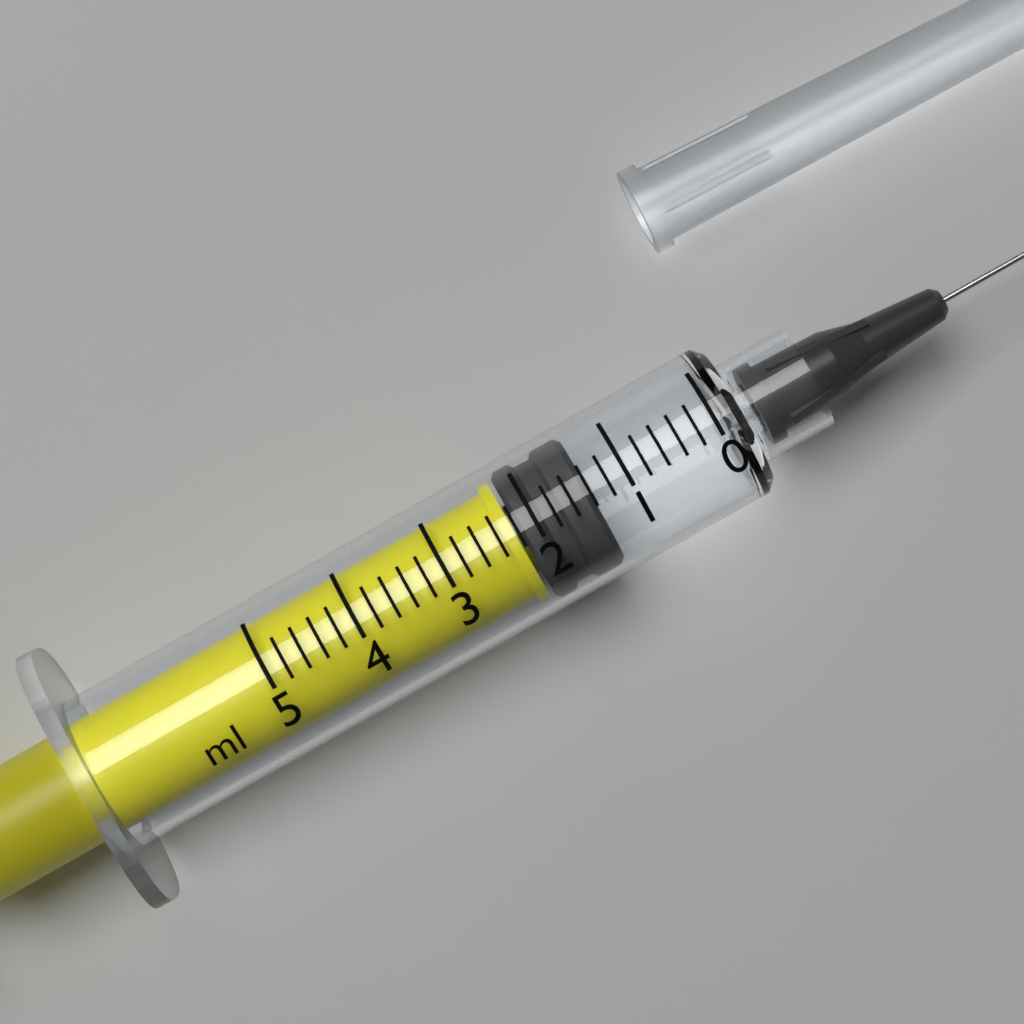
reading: 1.4 ml
